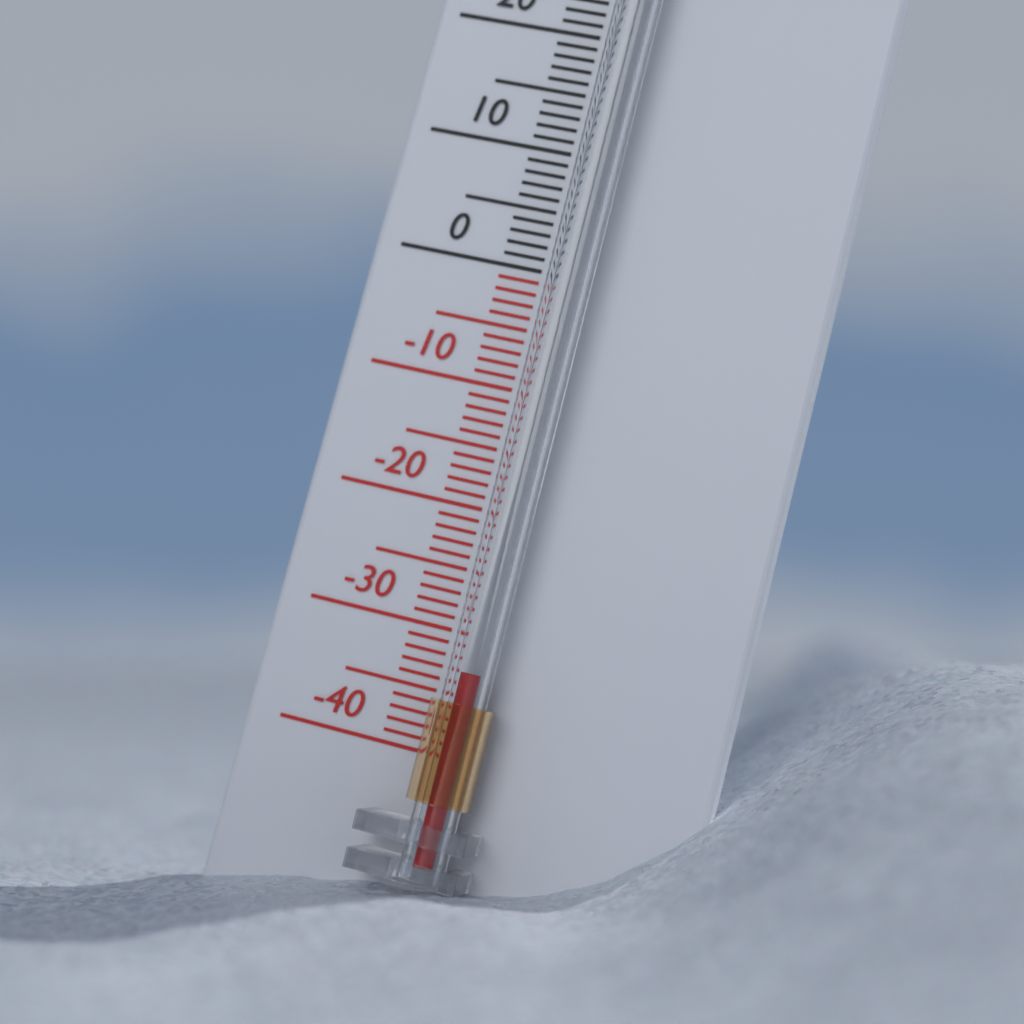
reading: -33 °C
